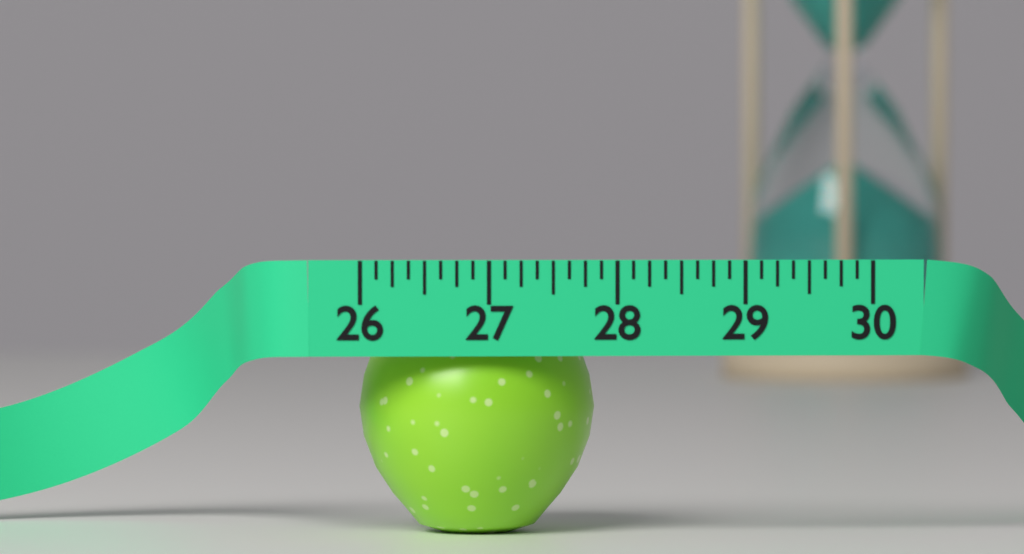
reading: 27.875 (no unit)
